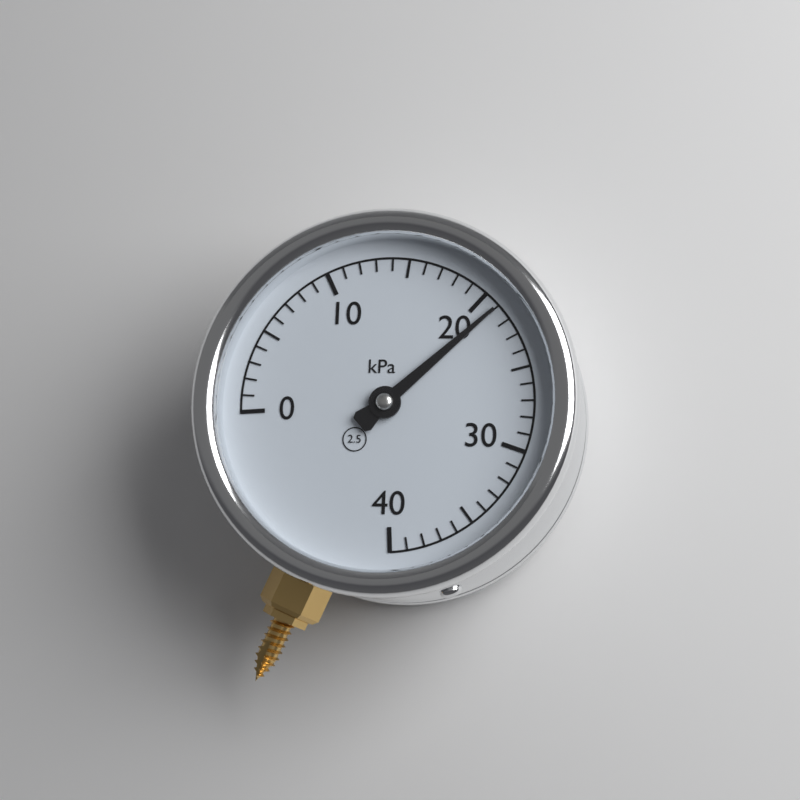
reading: 21 kPa
